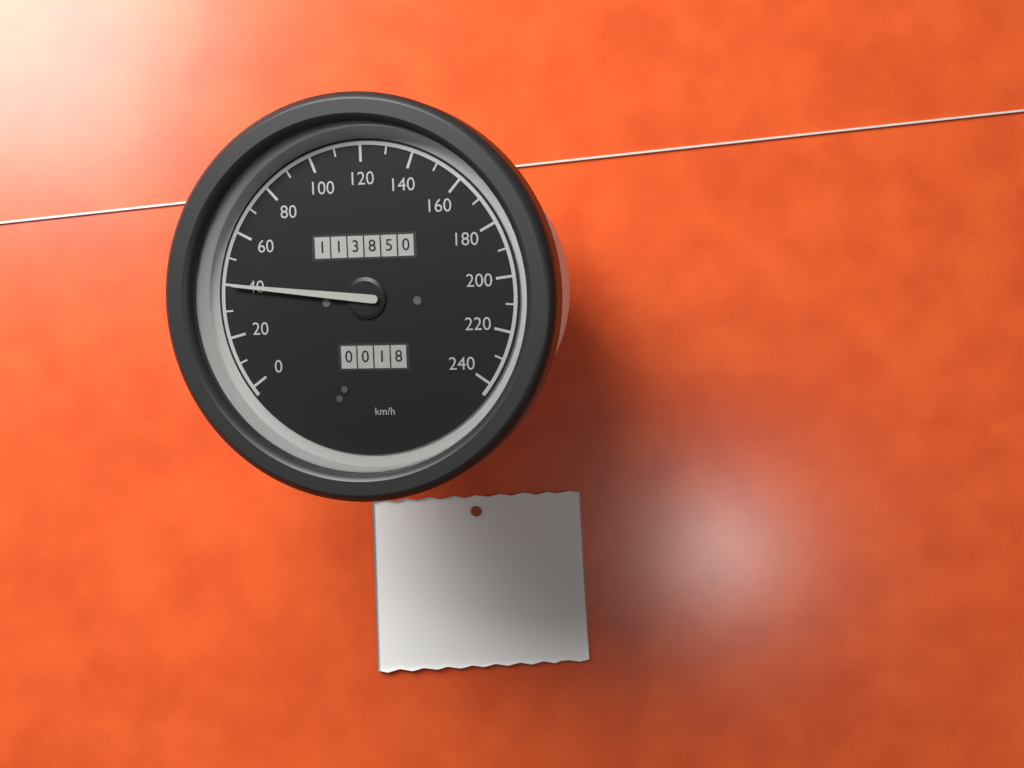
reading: 40 km/h
